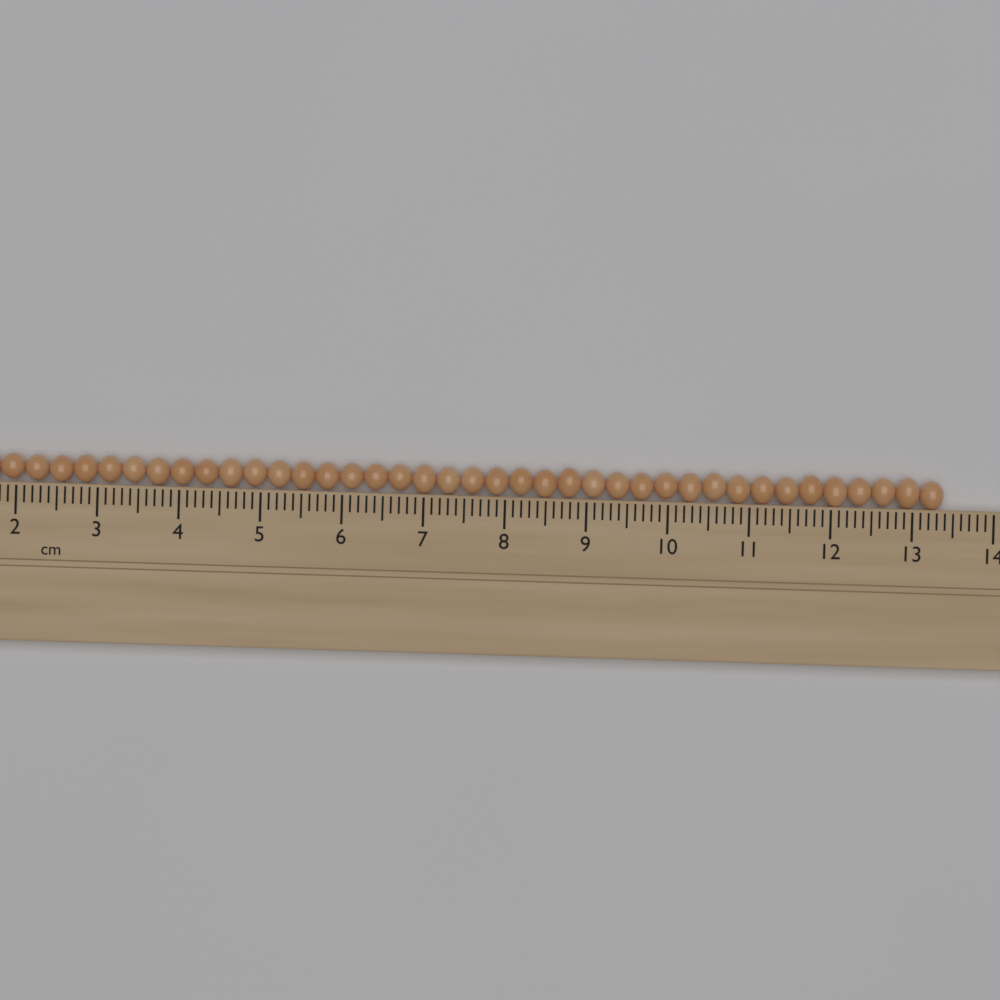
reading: 13.4 cm
